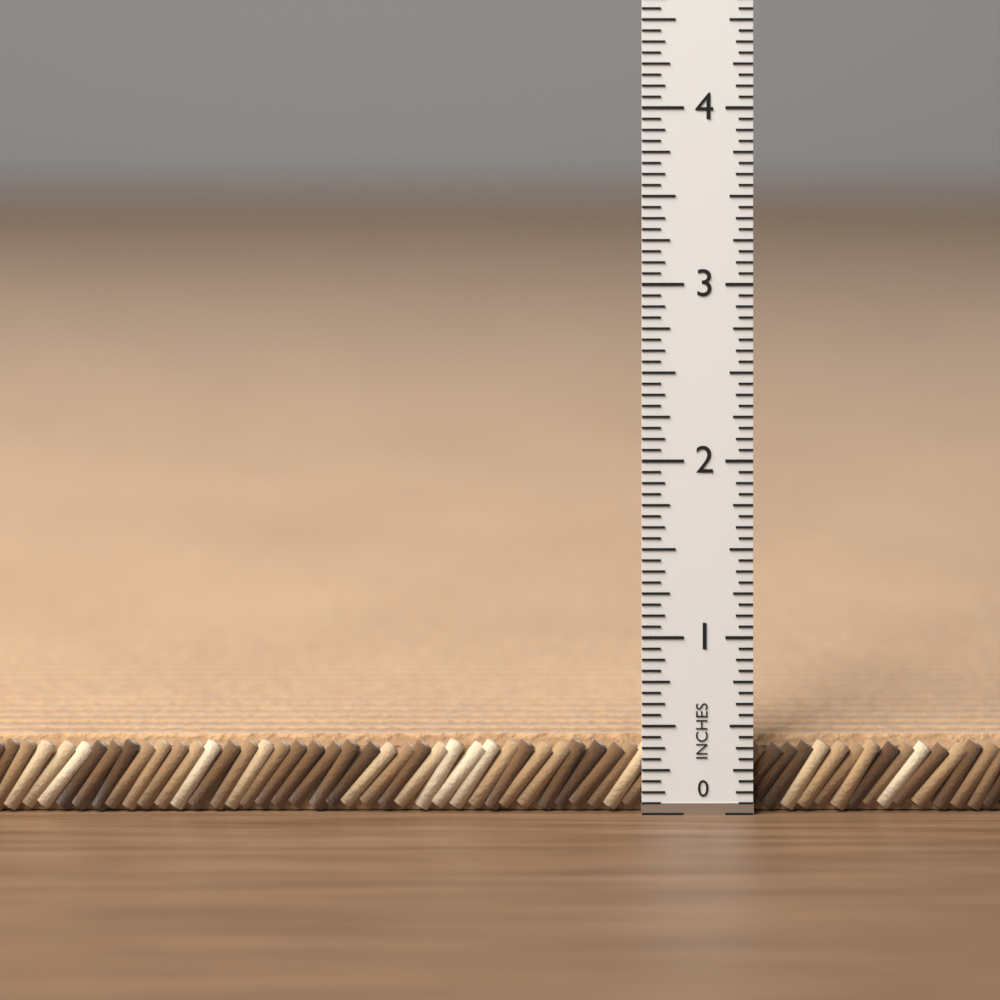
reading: 0.4000 in
